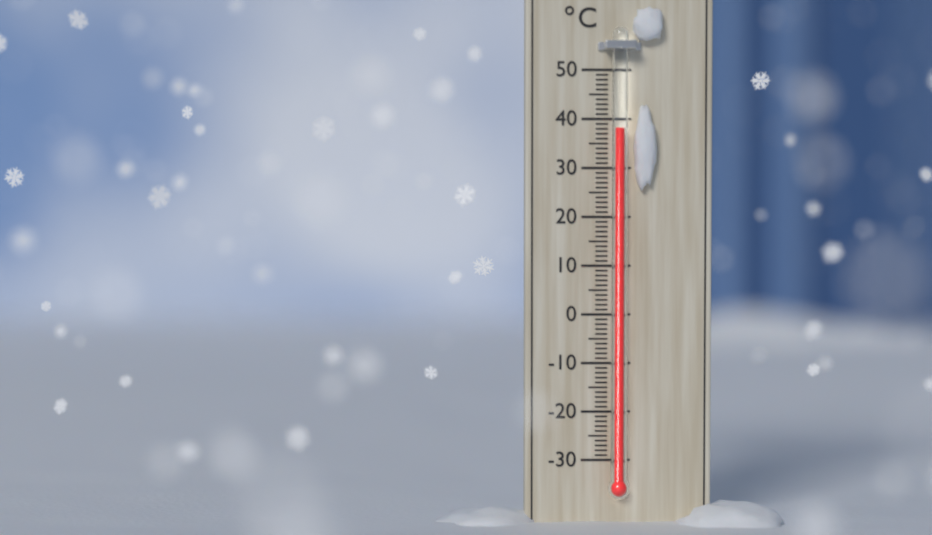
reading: 38 °C
